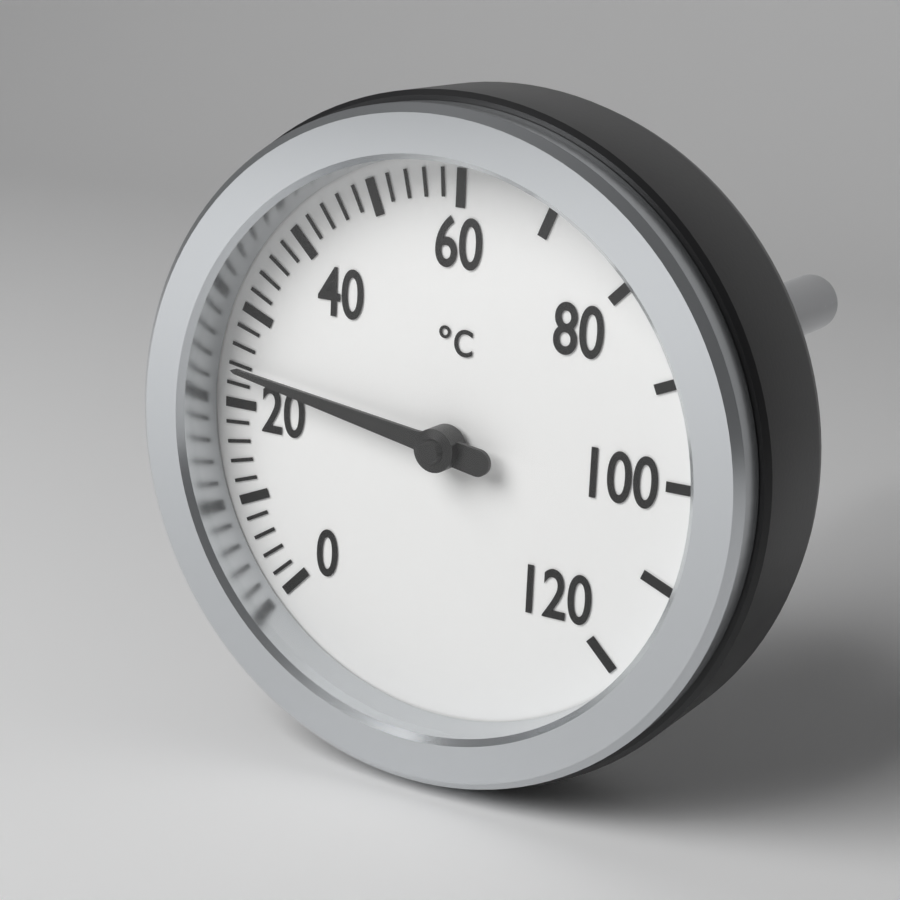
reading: 24 °C
